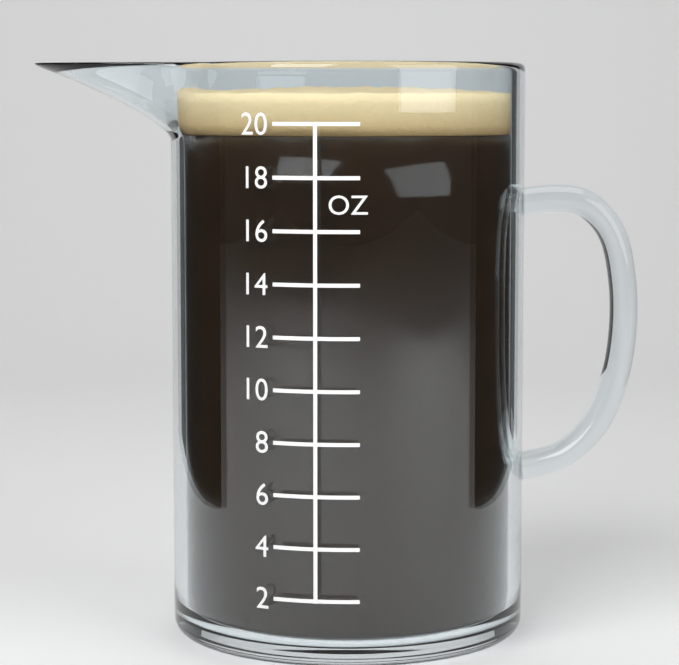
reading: 19.5 oz
